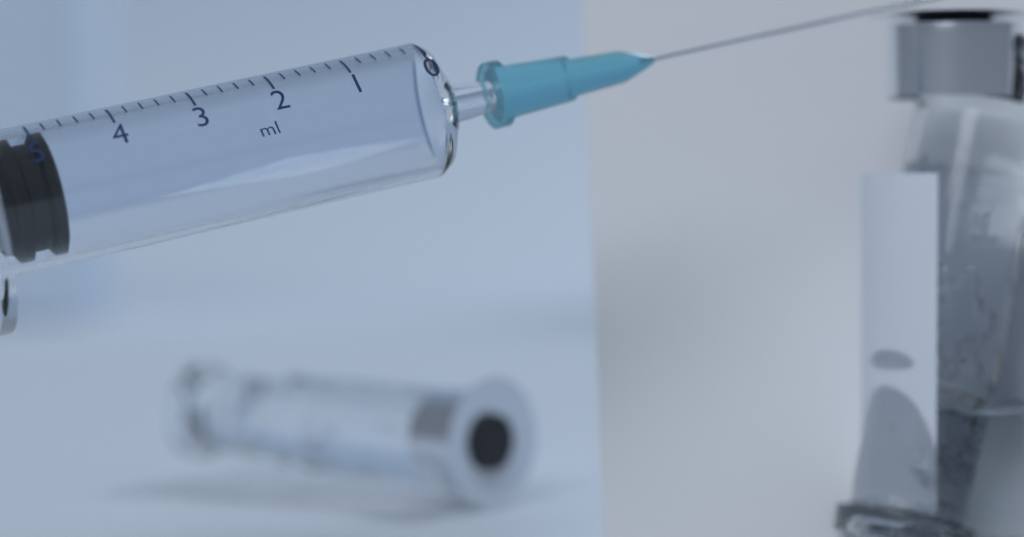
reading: 4.8 ml
